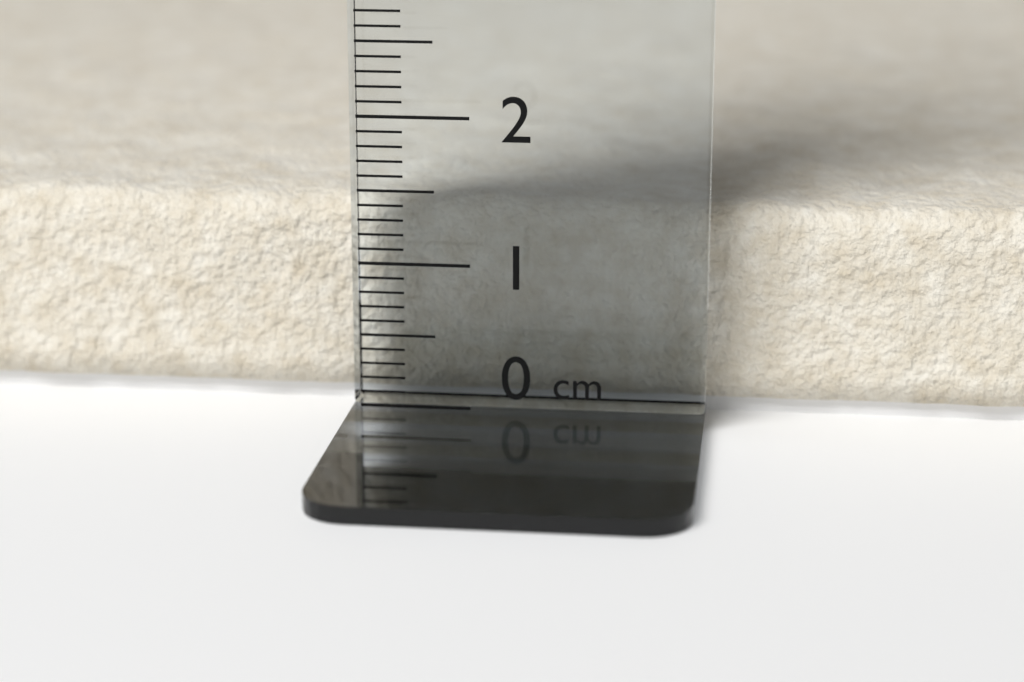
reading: 1.4 cm
